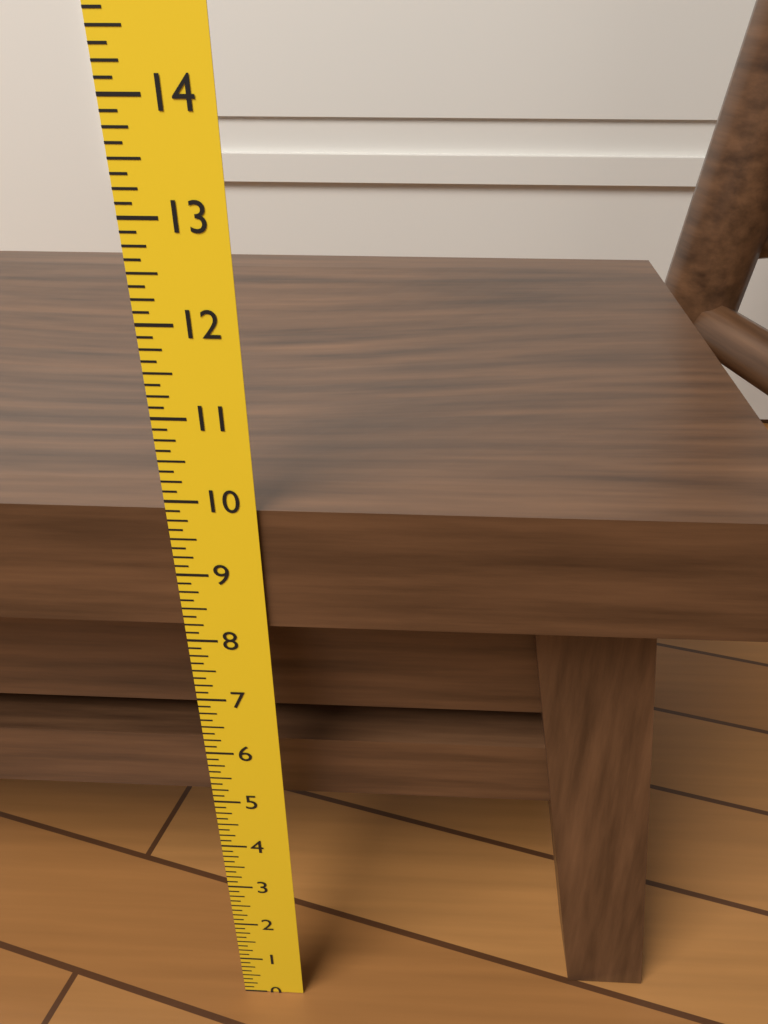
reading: 9.875 in
